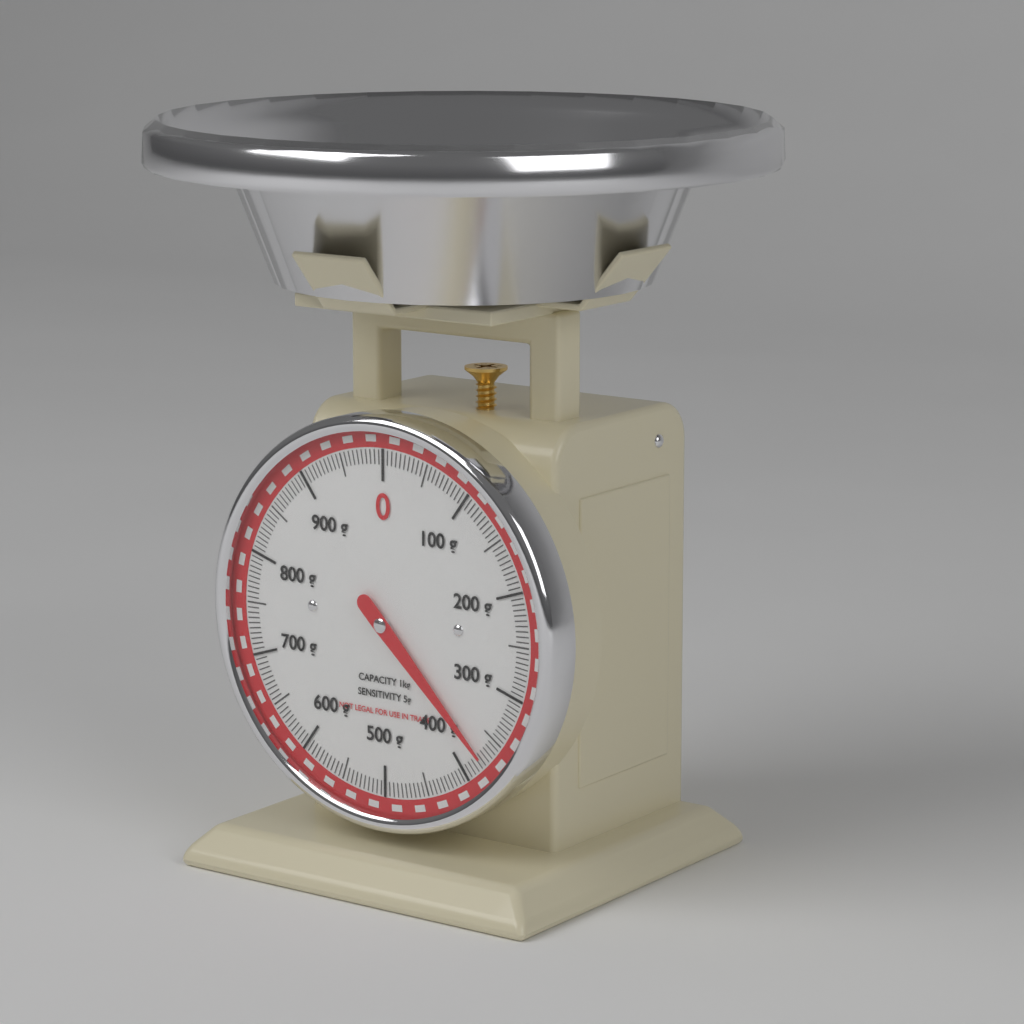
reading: 375 g
